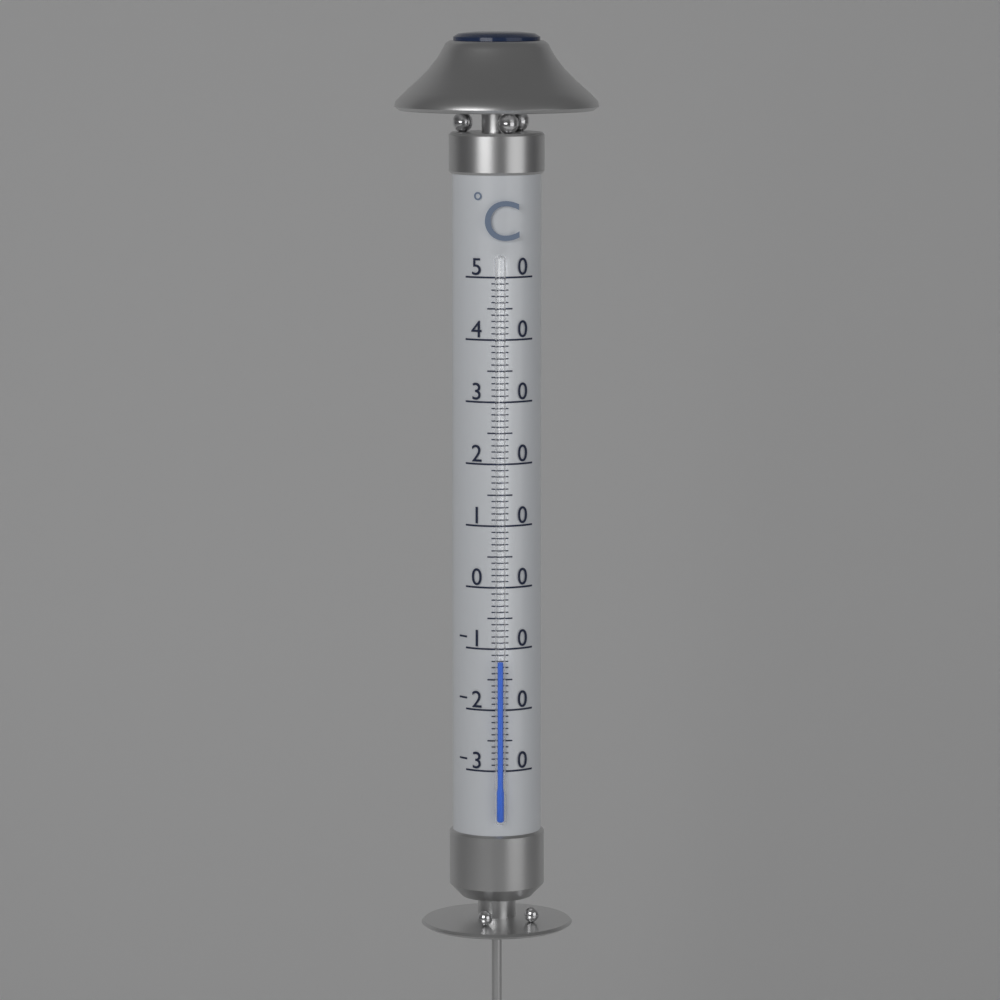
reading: -12 °C
